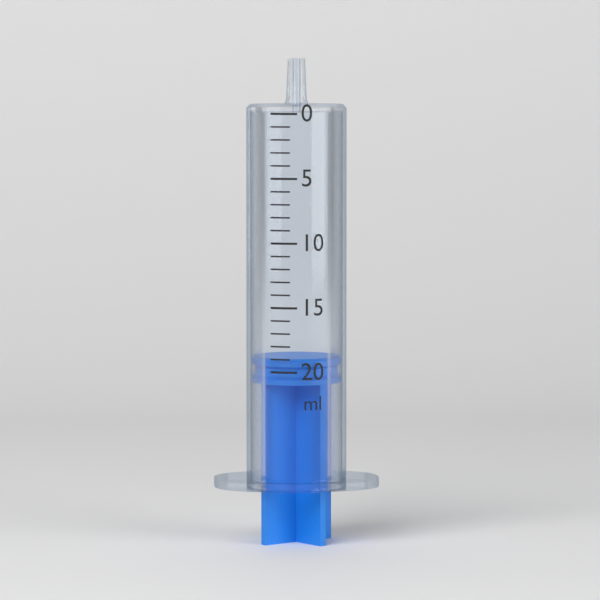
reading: 19 ml
